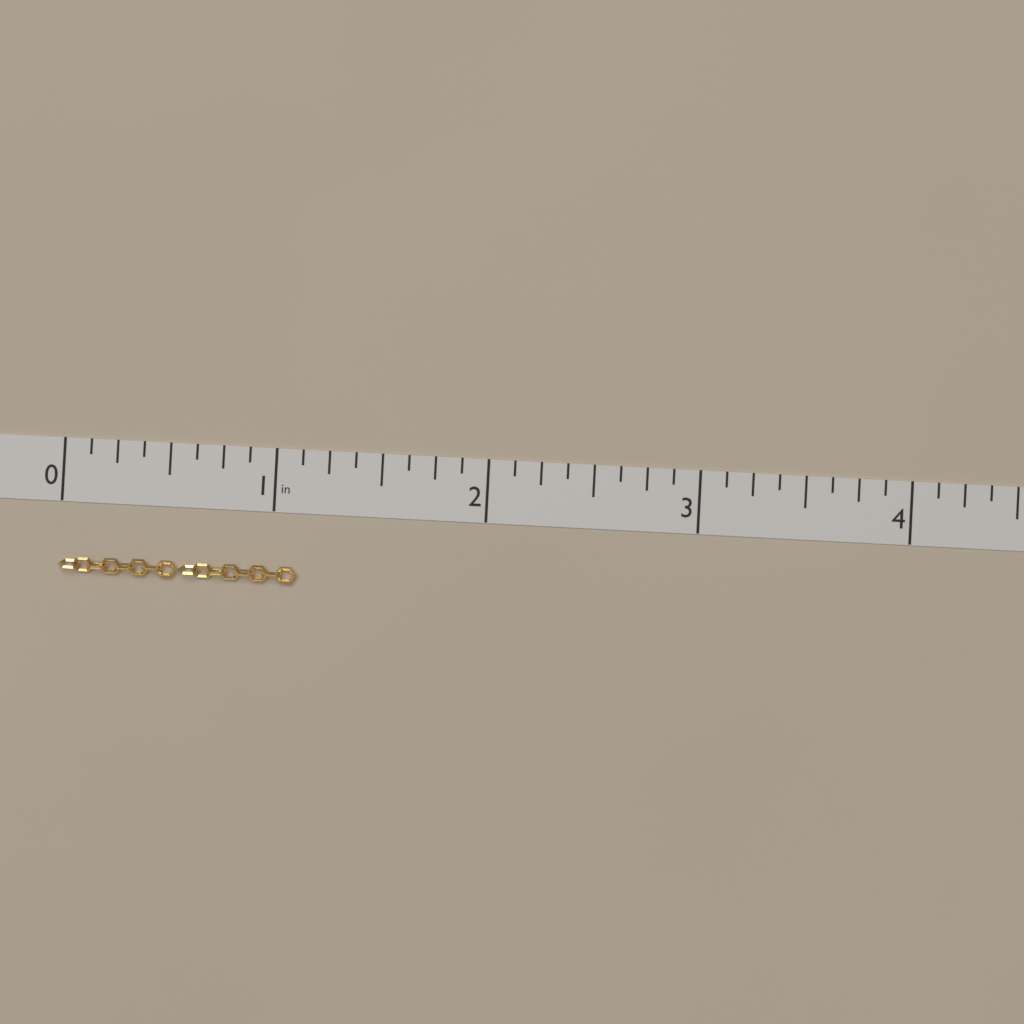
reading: 1.125 in
